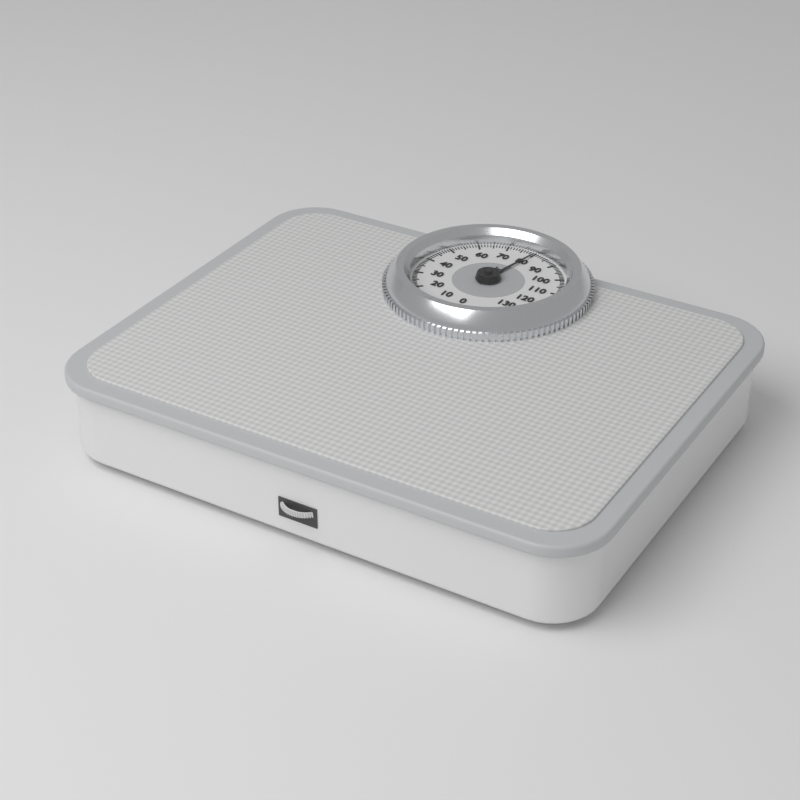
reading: 80 kg
